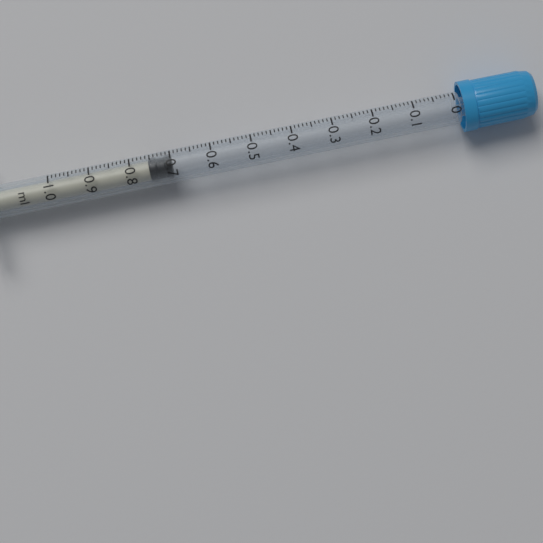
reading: 0.70 ml
